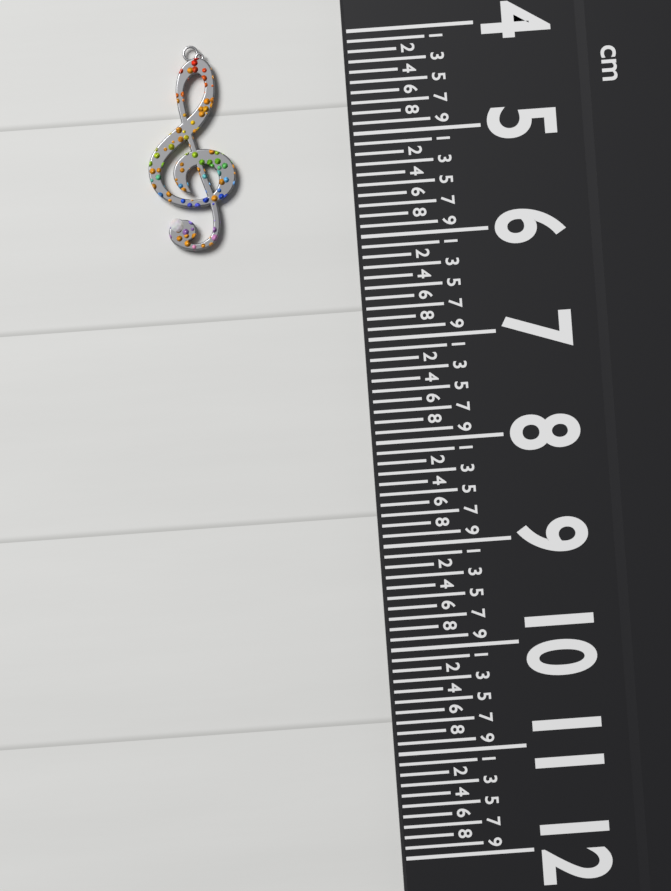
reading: 6.0 cm
